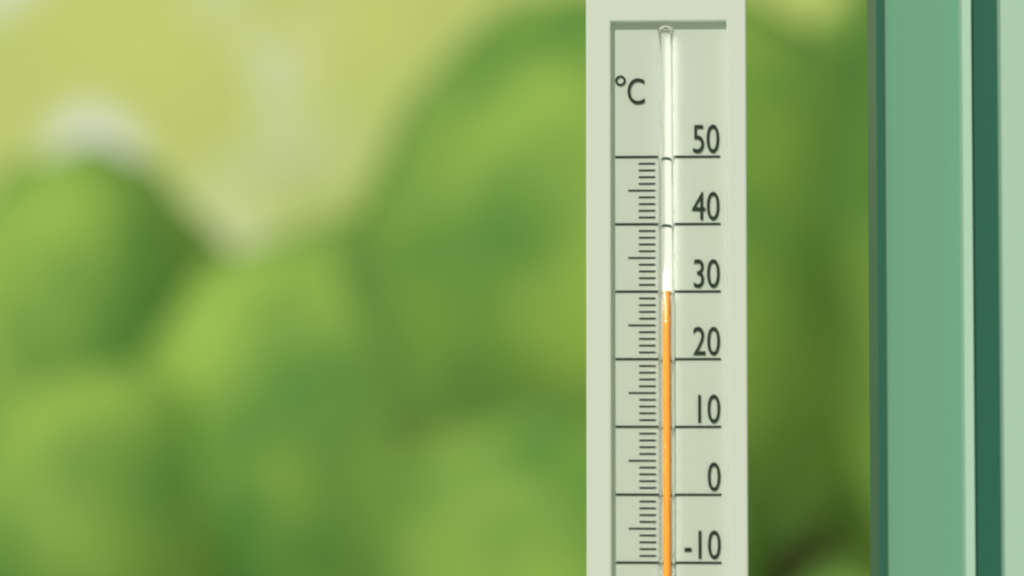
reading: 30 °C
